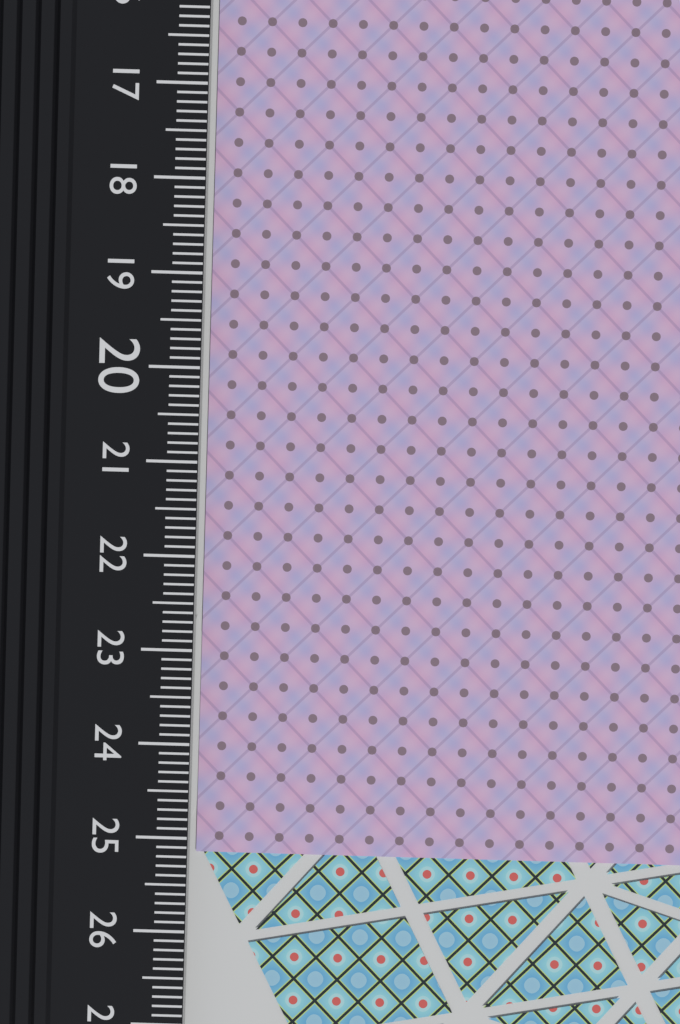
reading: 25.2 cm
